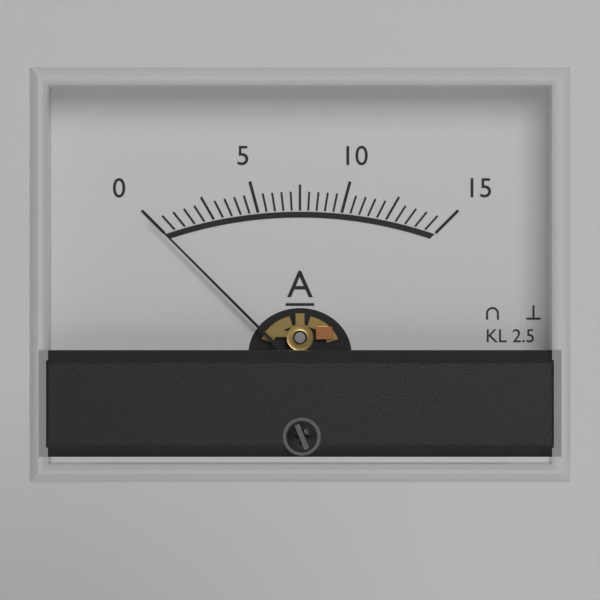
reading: 0.0 A
